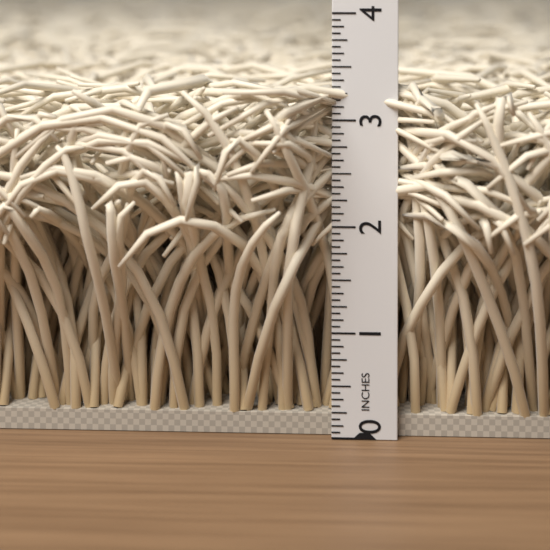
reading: 3.3750 in
